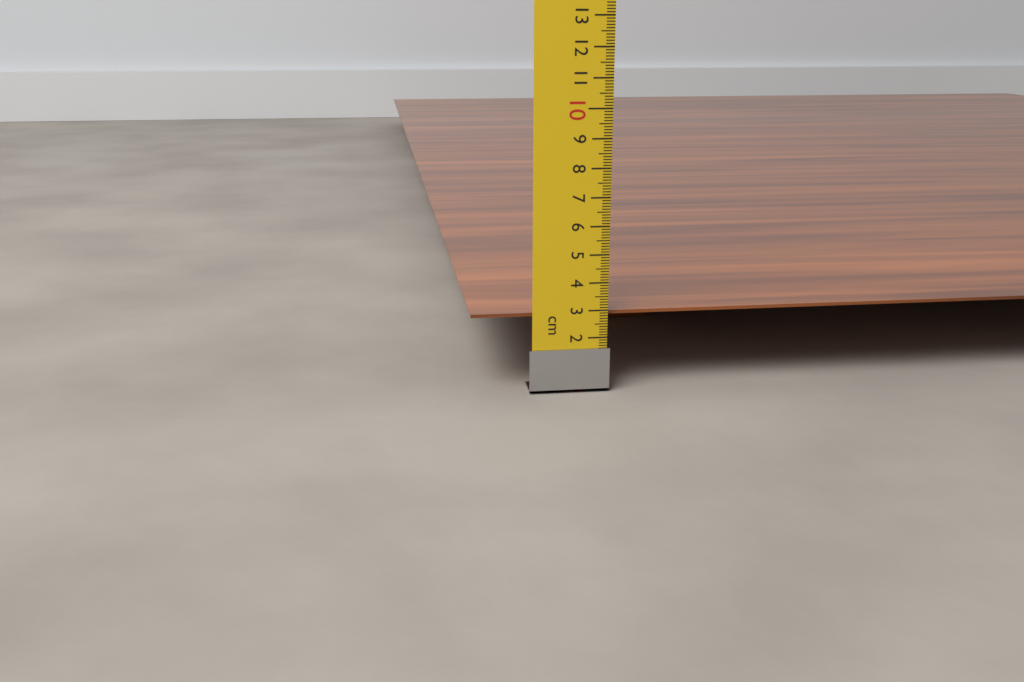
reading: 2.9 cm
